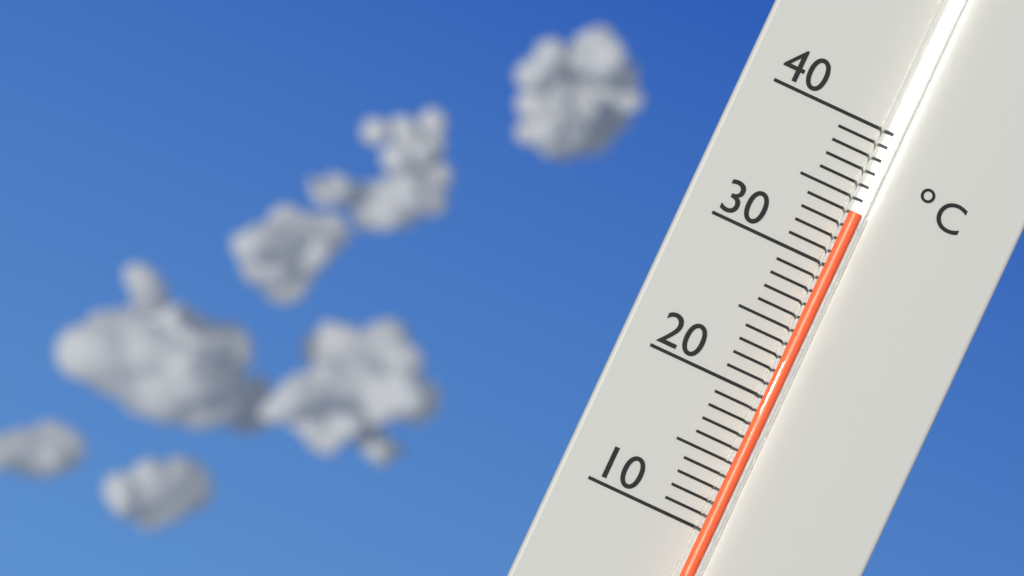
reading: 34 °C
